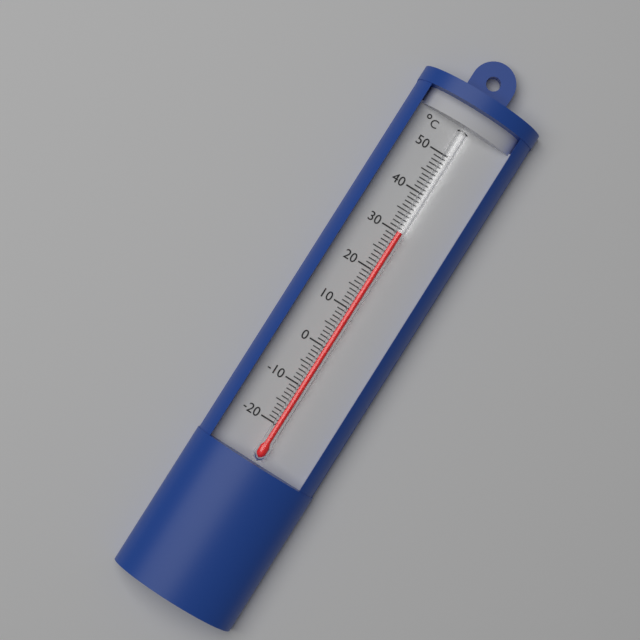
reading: 30 °C
